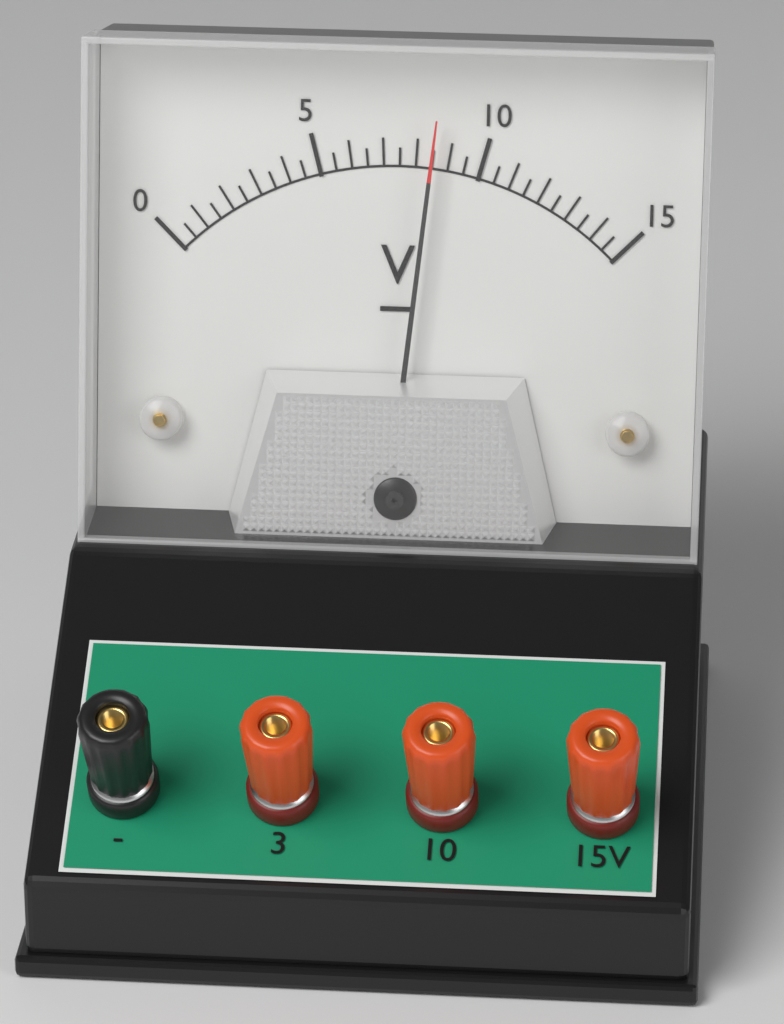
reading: 8.5 V
